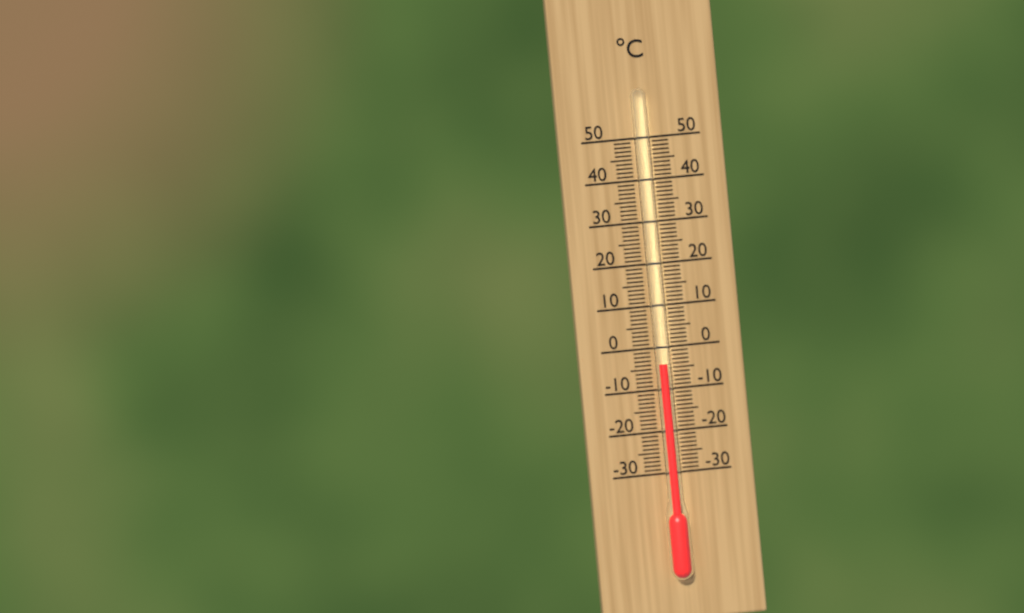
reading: -4 °C
